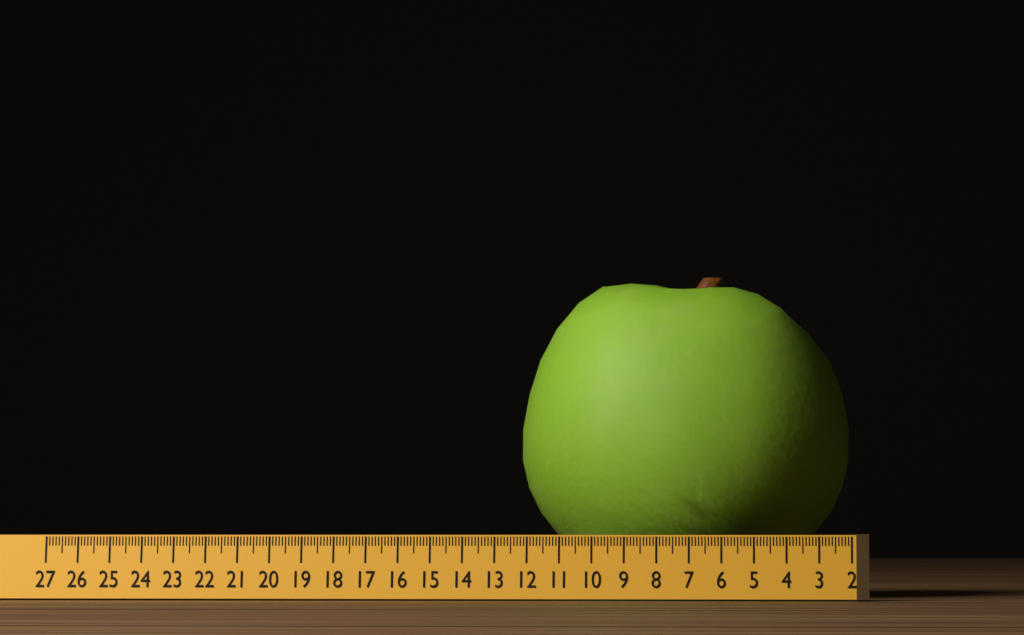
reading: 12.5 (no unit)
